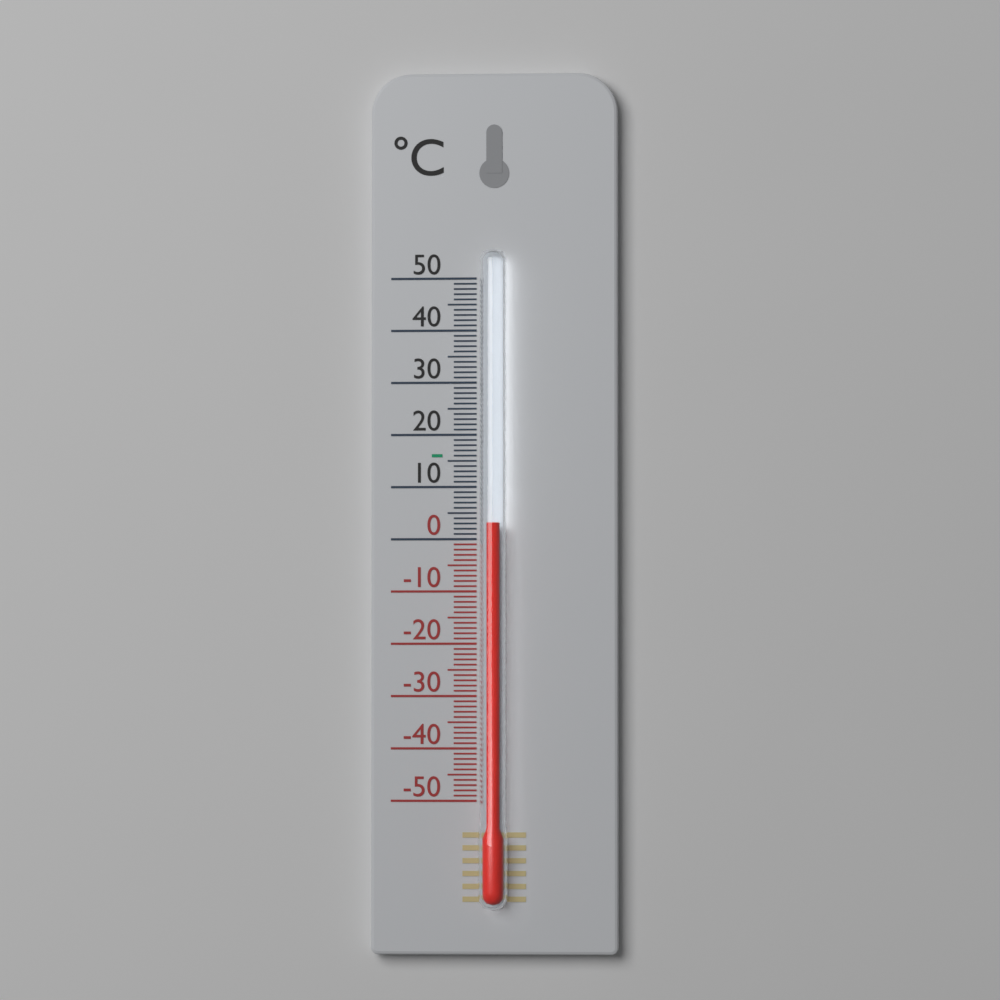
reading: 3 °C
